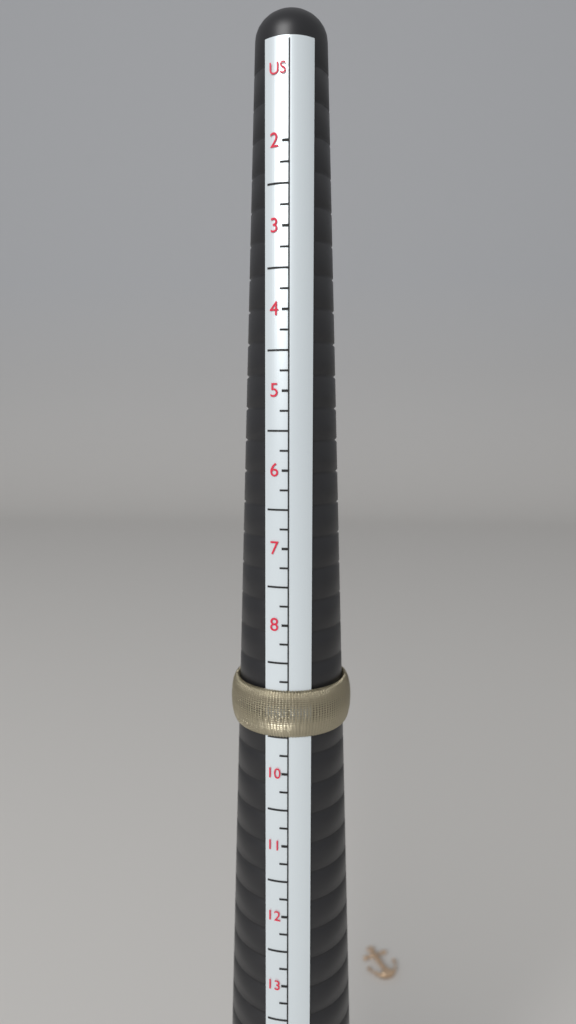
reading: 9.50 US
